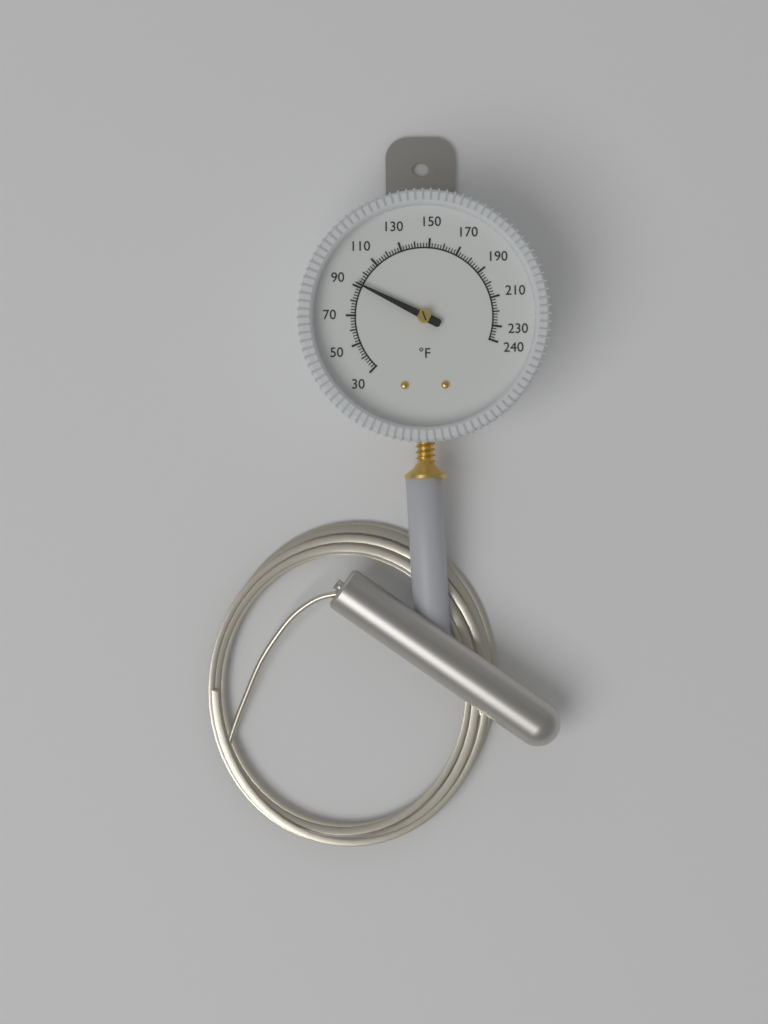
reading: 92 °F
